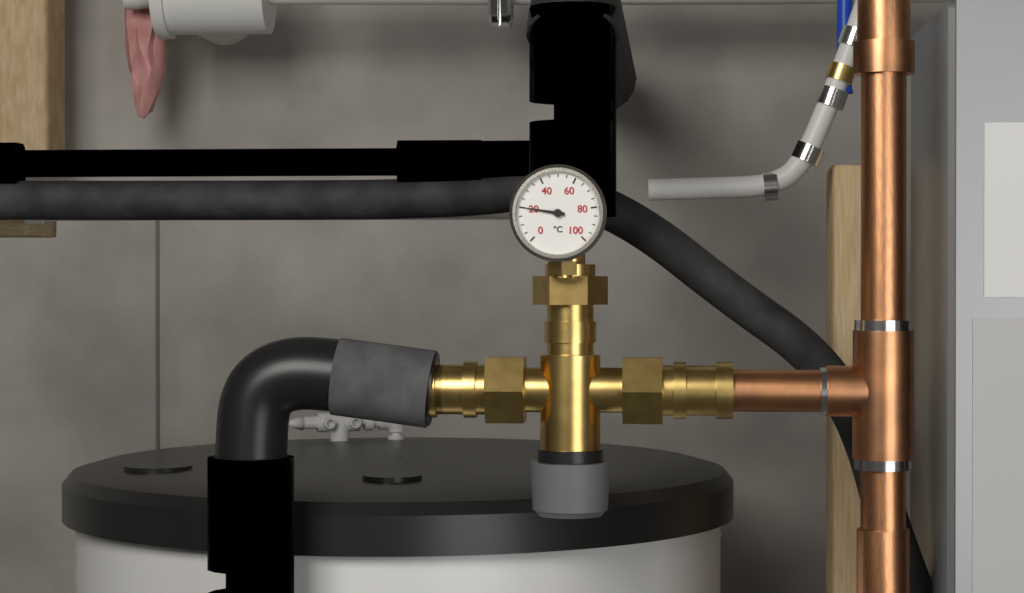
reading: 20 °C
